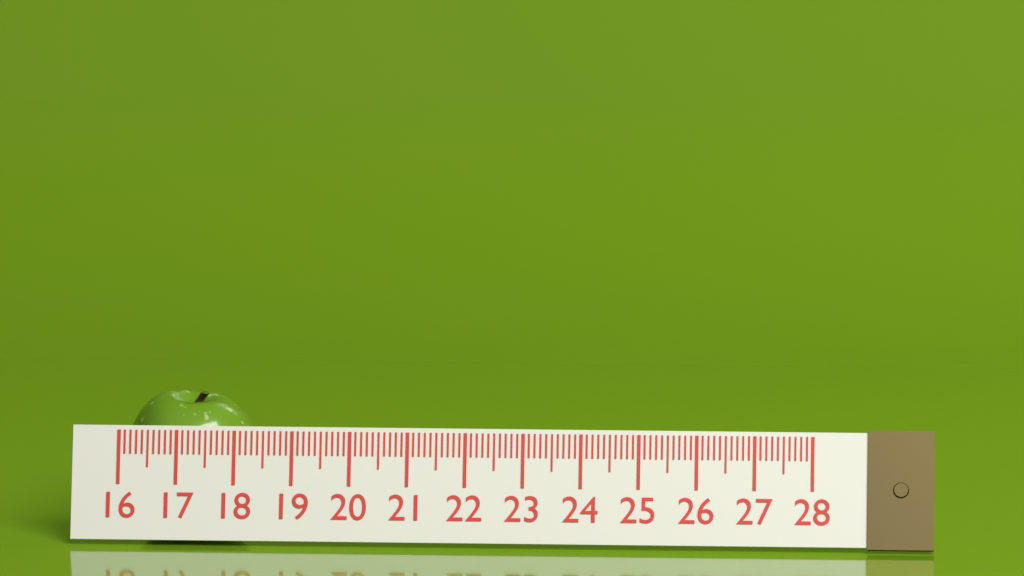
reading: 18.4 (no unit)
